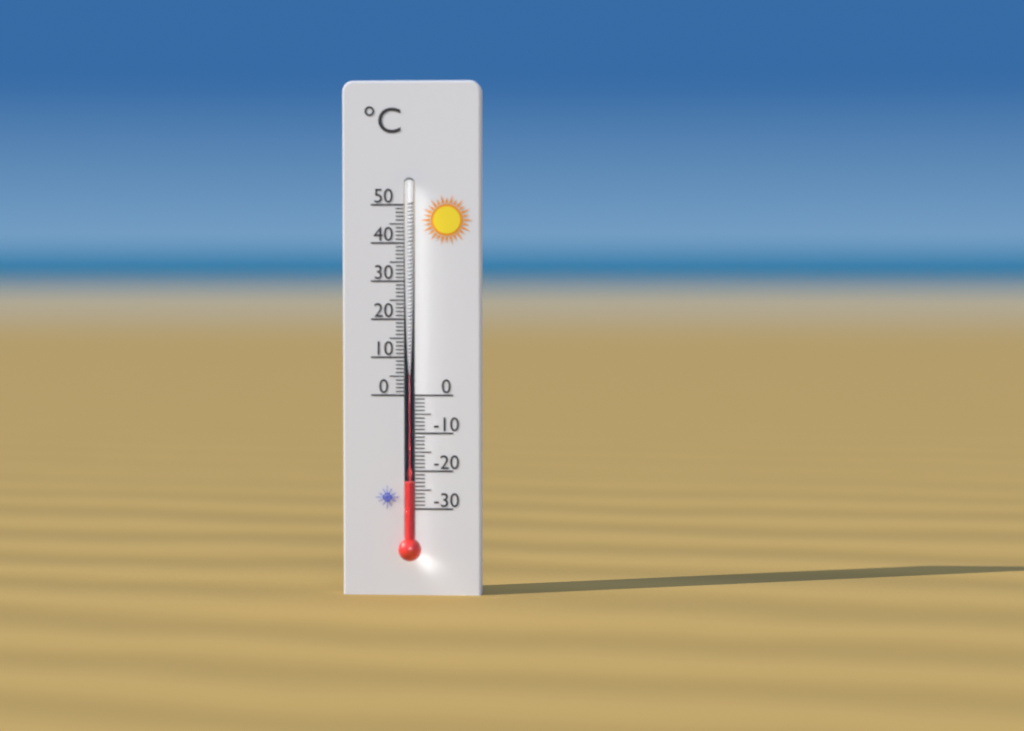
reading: -23 °C
